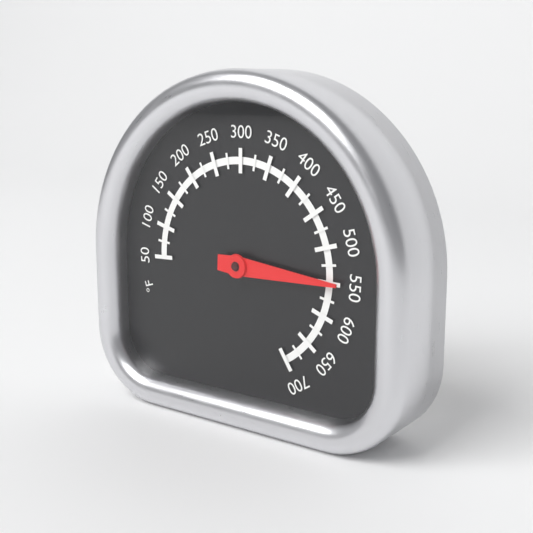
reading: 550 °F
